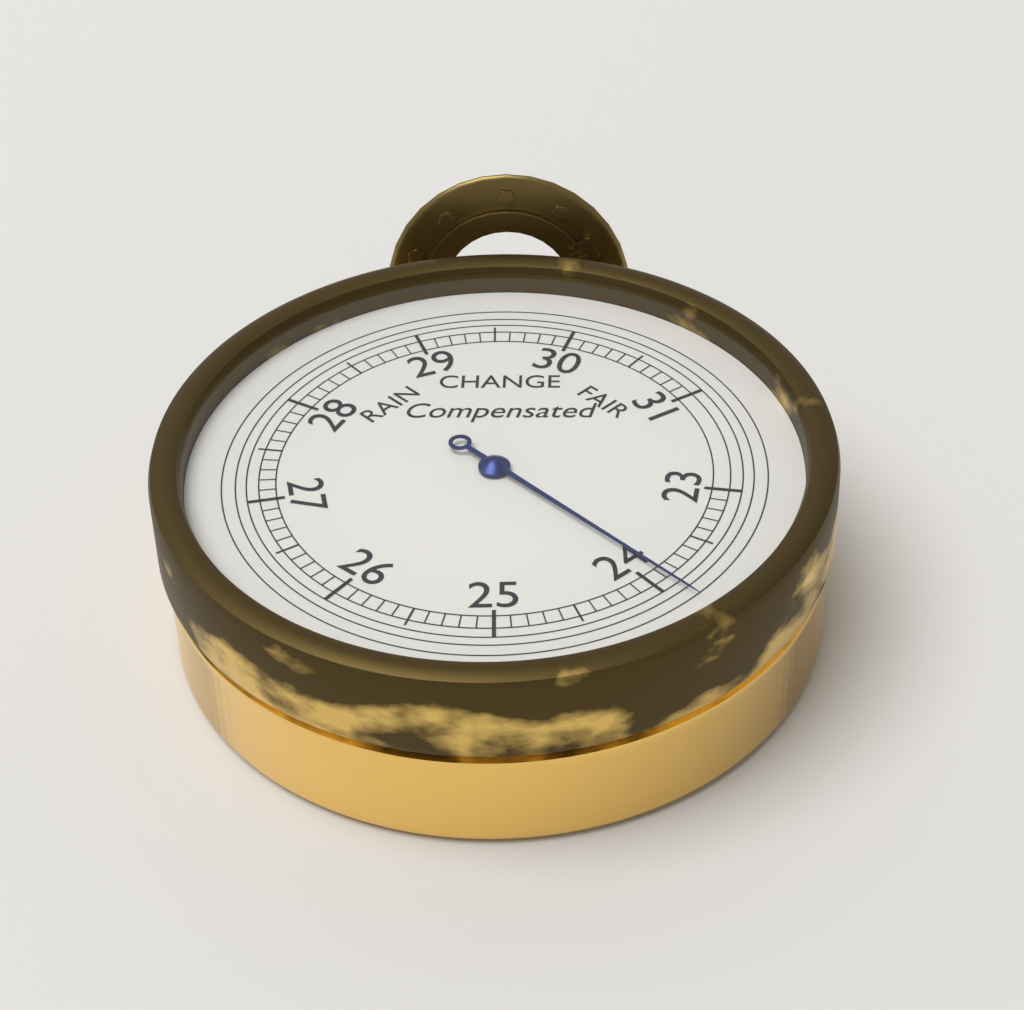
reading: 23.9 inHg
